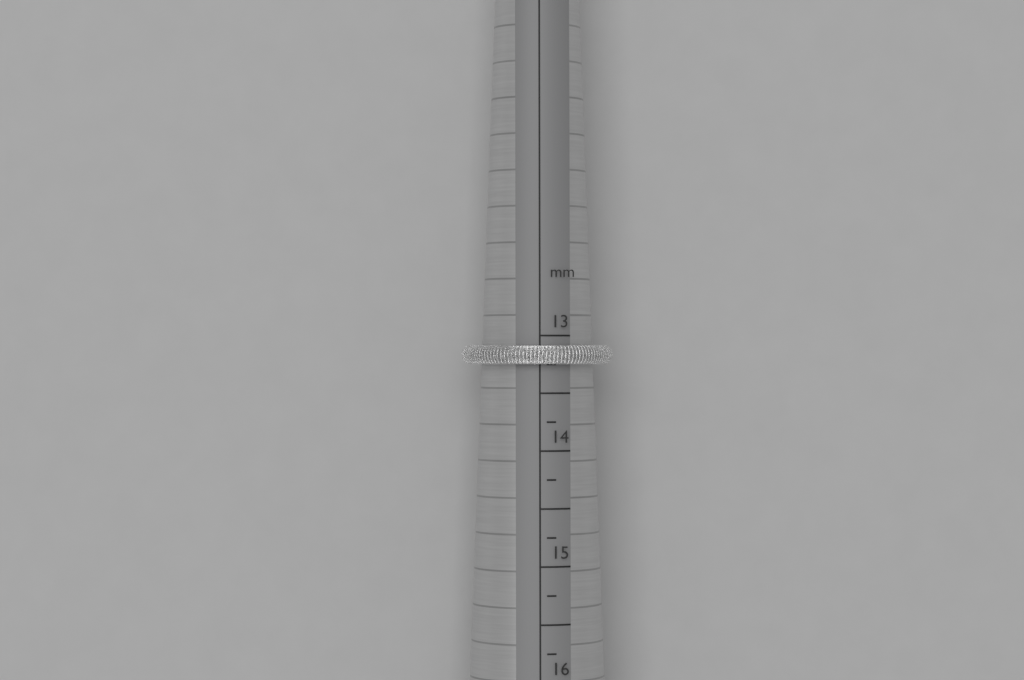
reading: 13.25 mm
